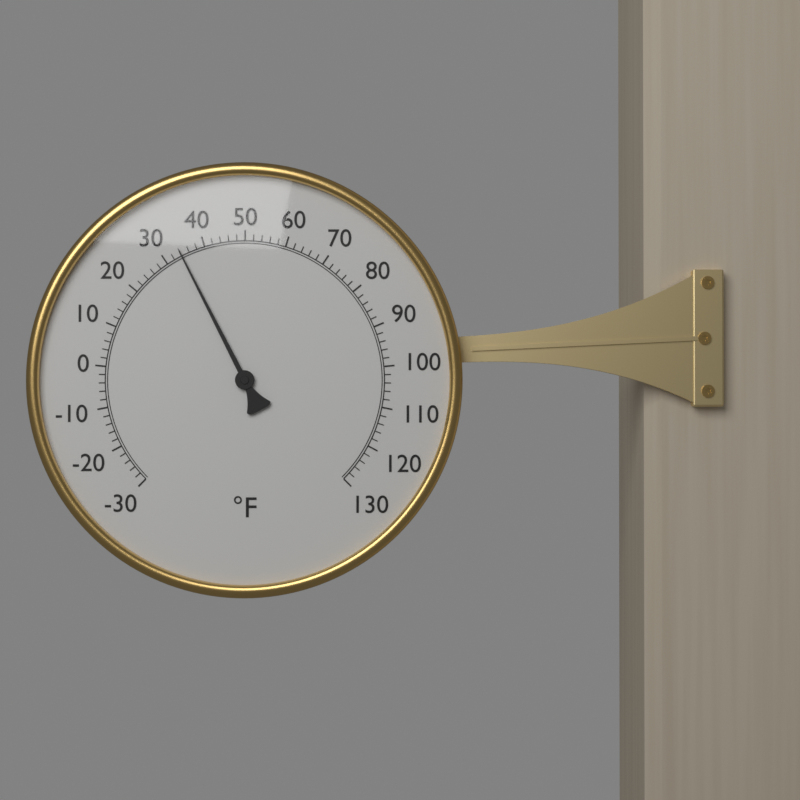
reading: 34 °F
